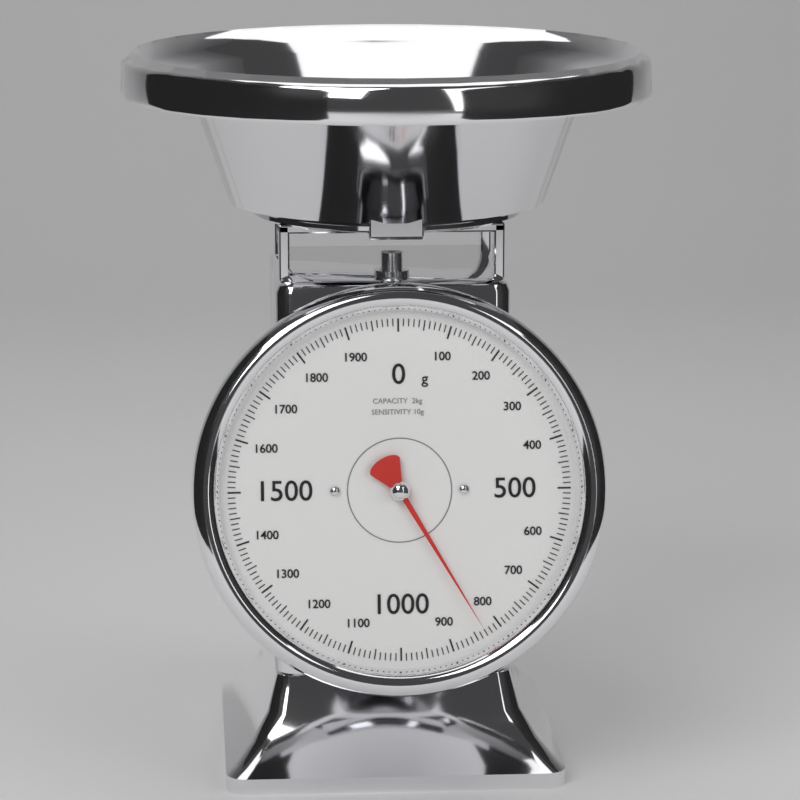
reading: 830 g
